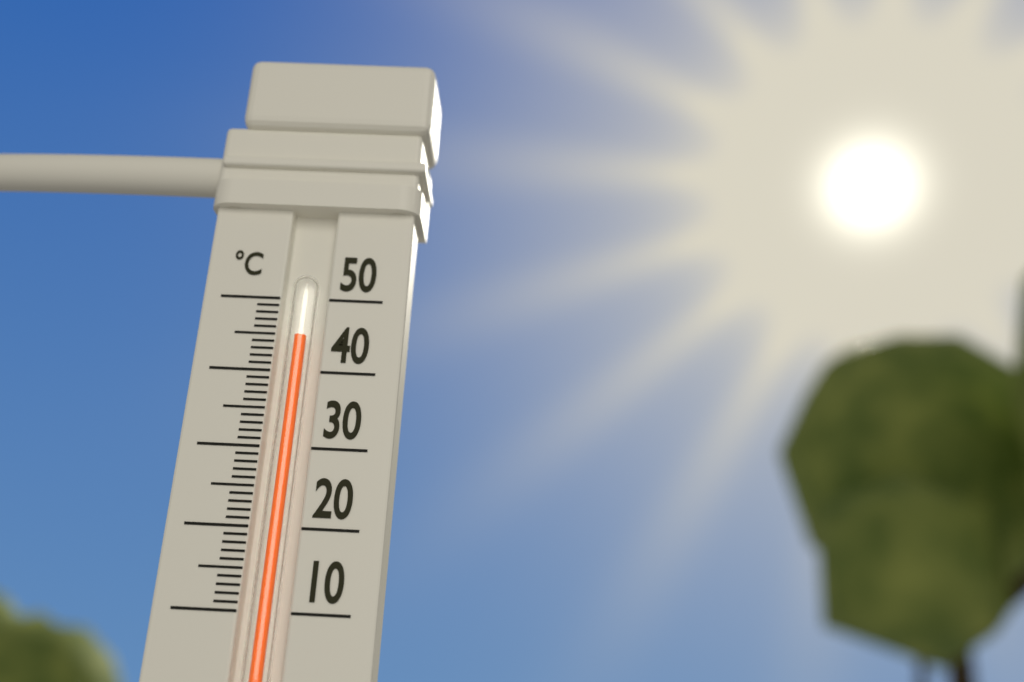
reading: 45 °C
